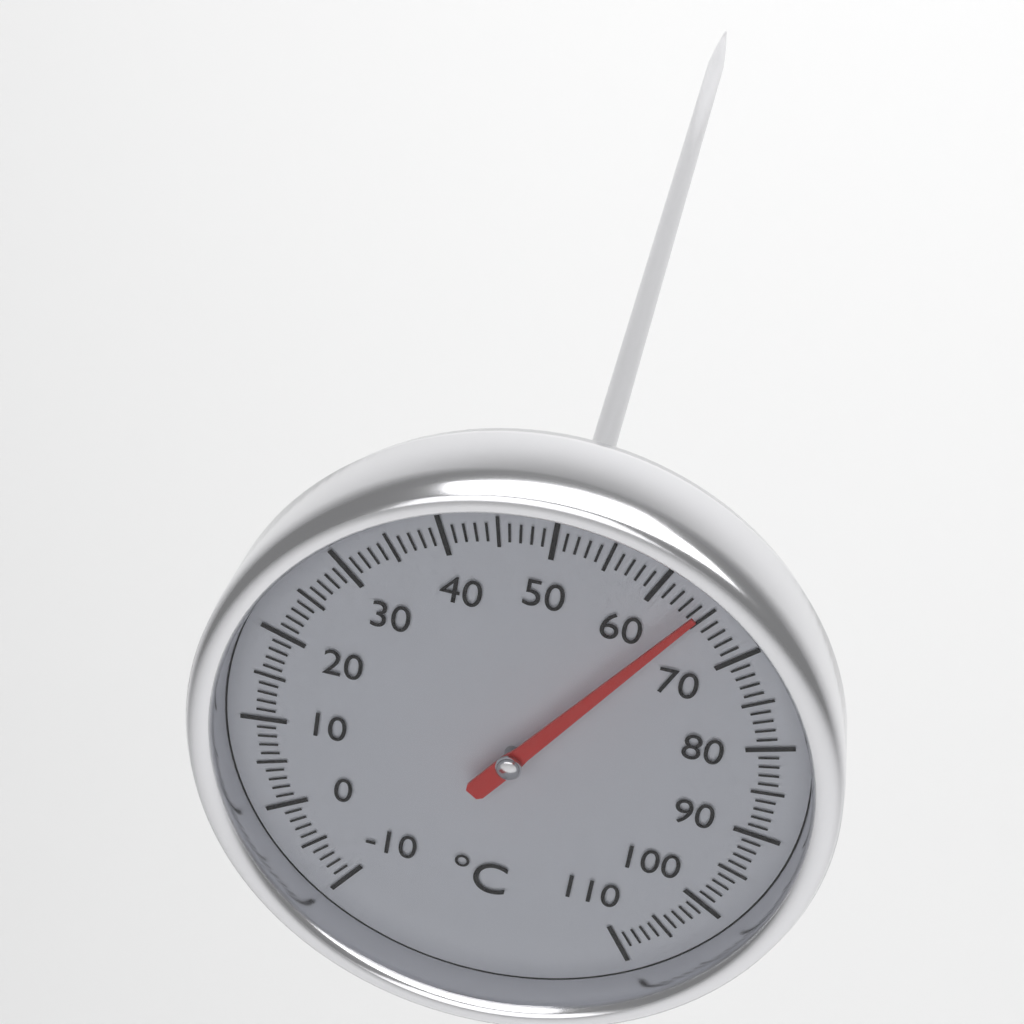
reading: 64 °C
